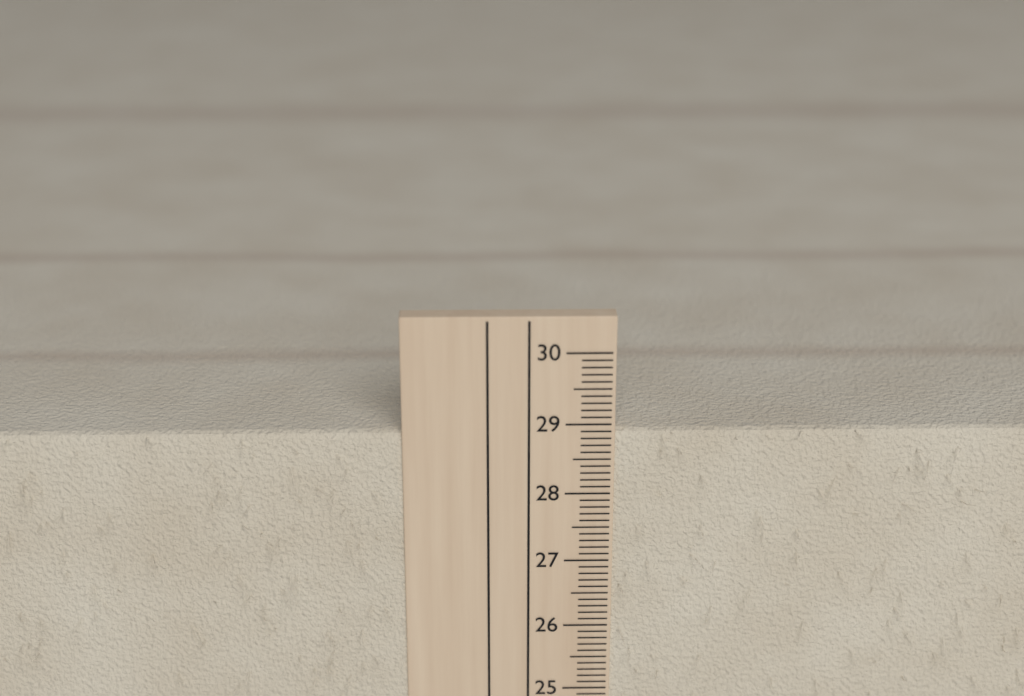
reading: 28.9 cm
